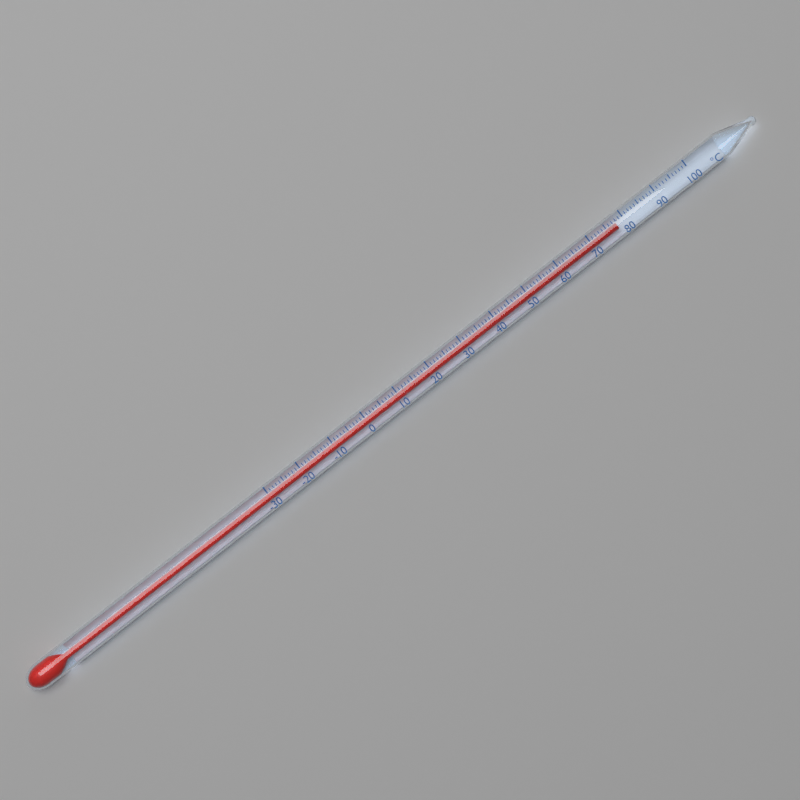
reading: 78 °C
